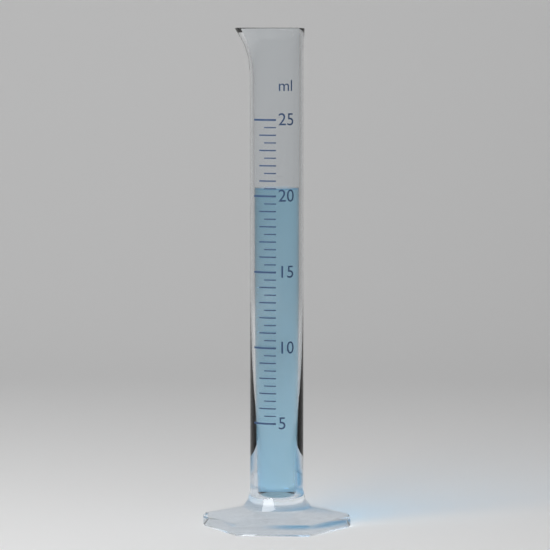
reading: 20.5 ml
